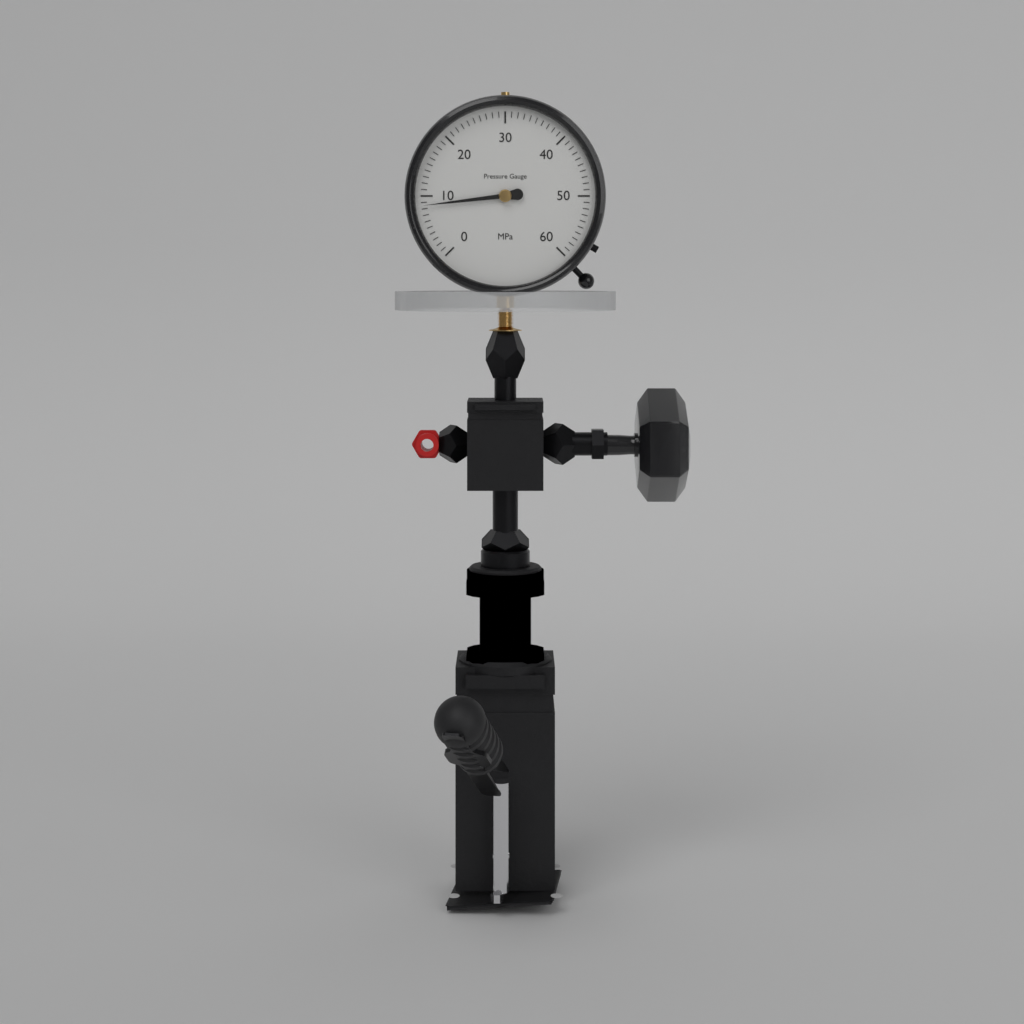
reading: 8.5 MPa
